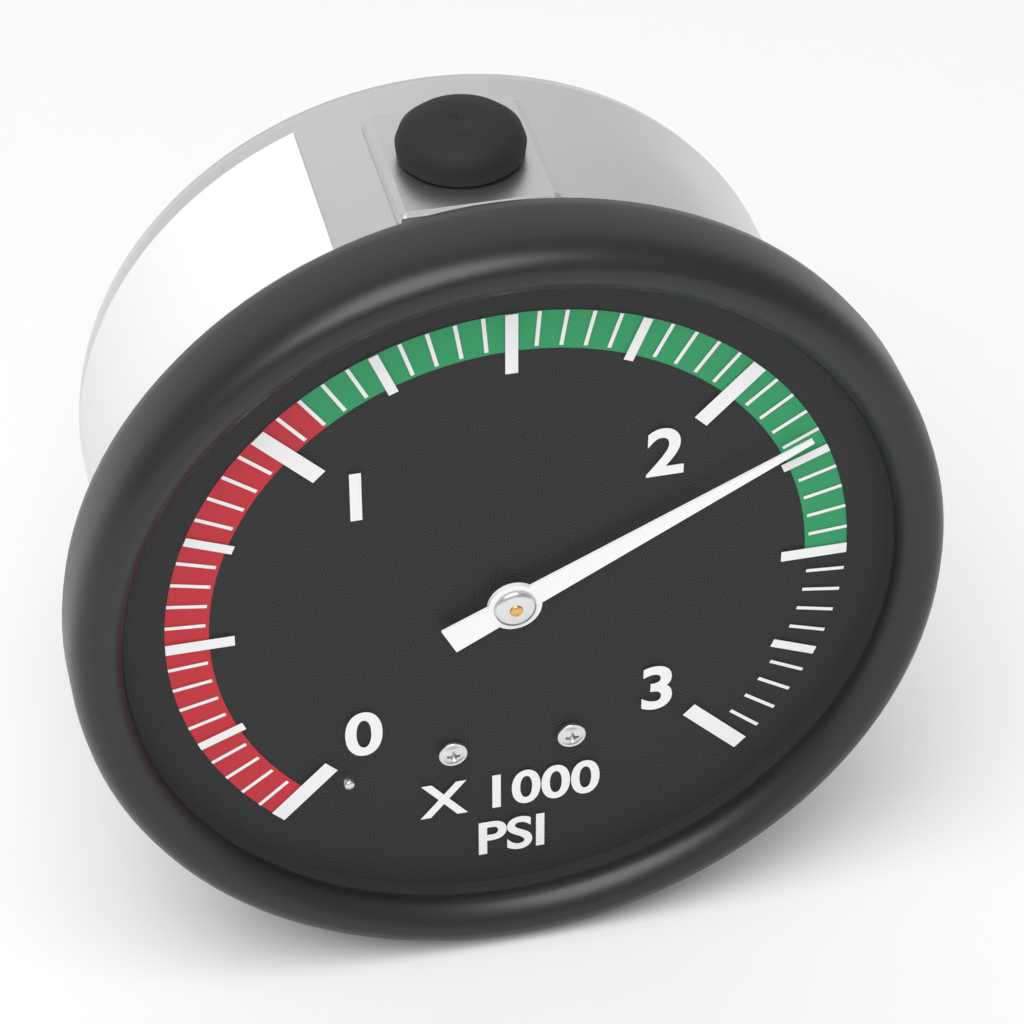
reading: 2200 psi
